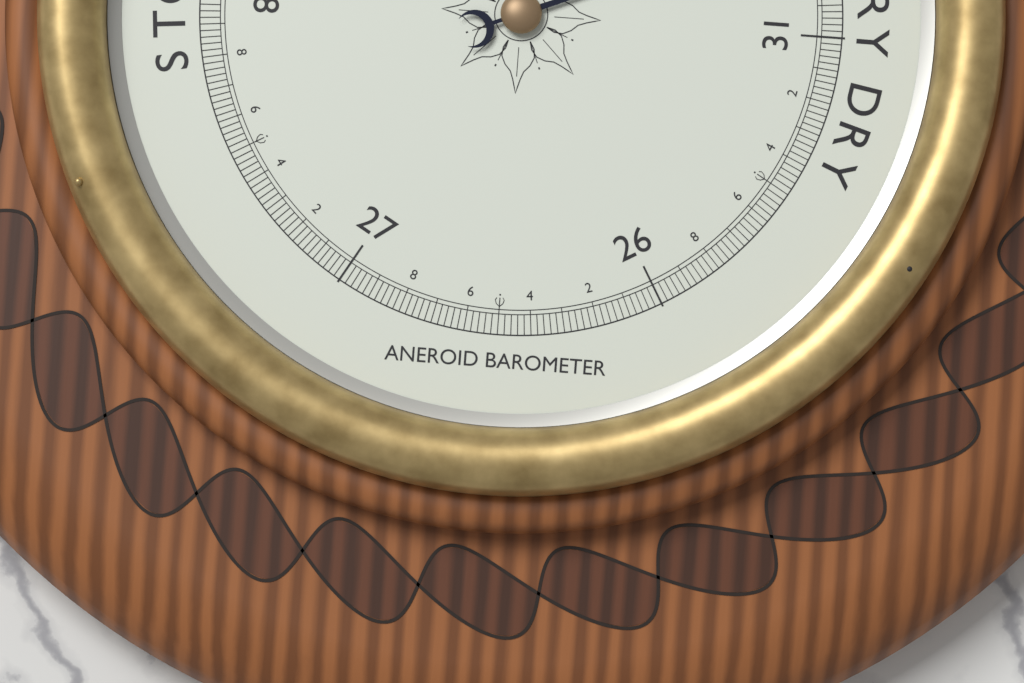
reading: 30.62 inHg
